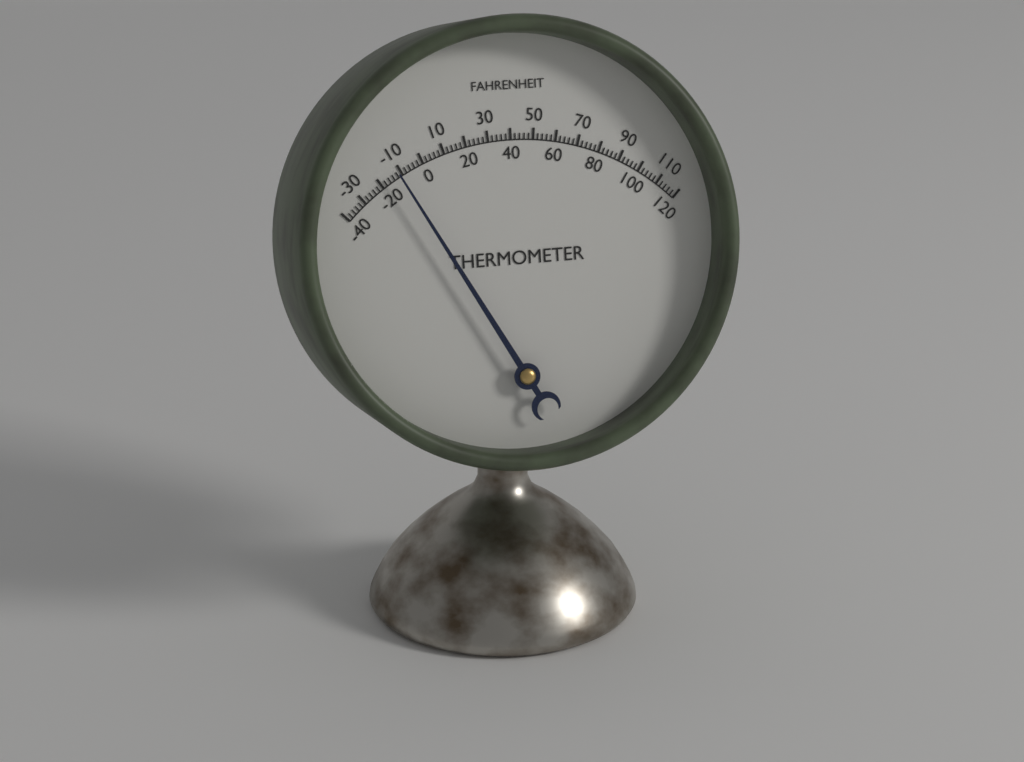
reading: -12 °F
